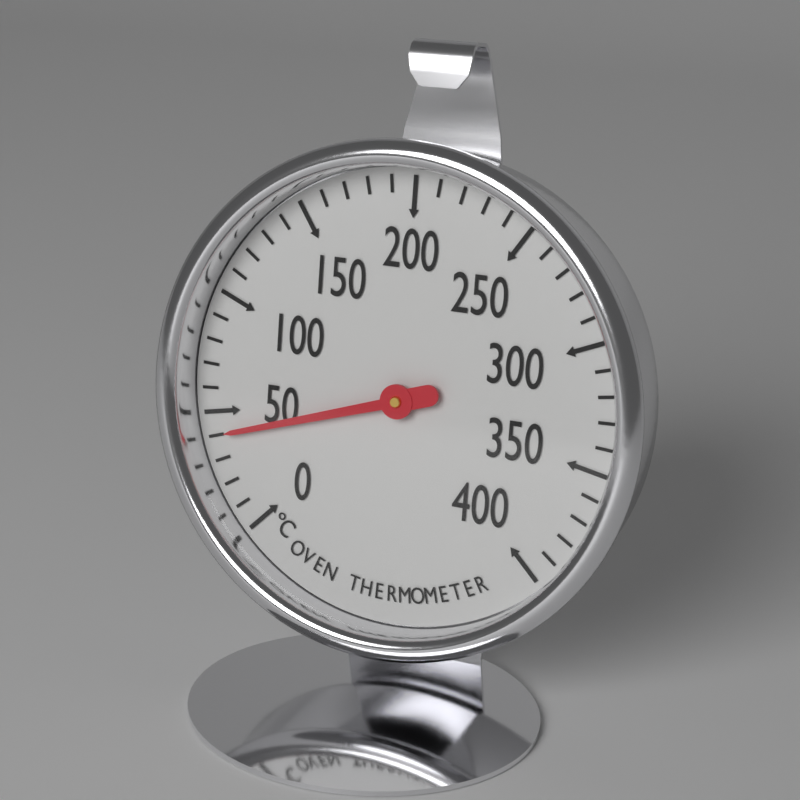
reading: 40 °C
